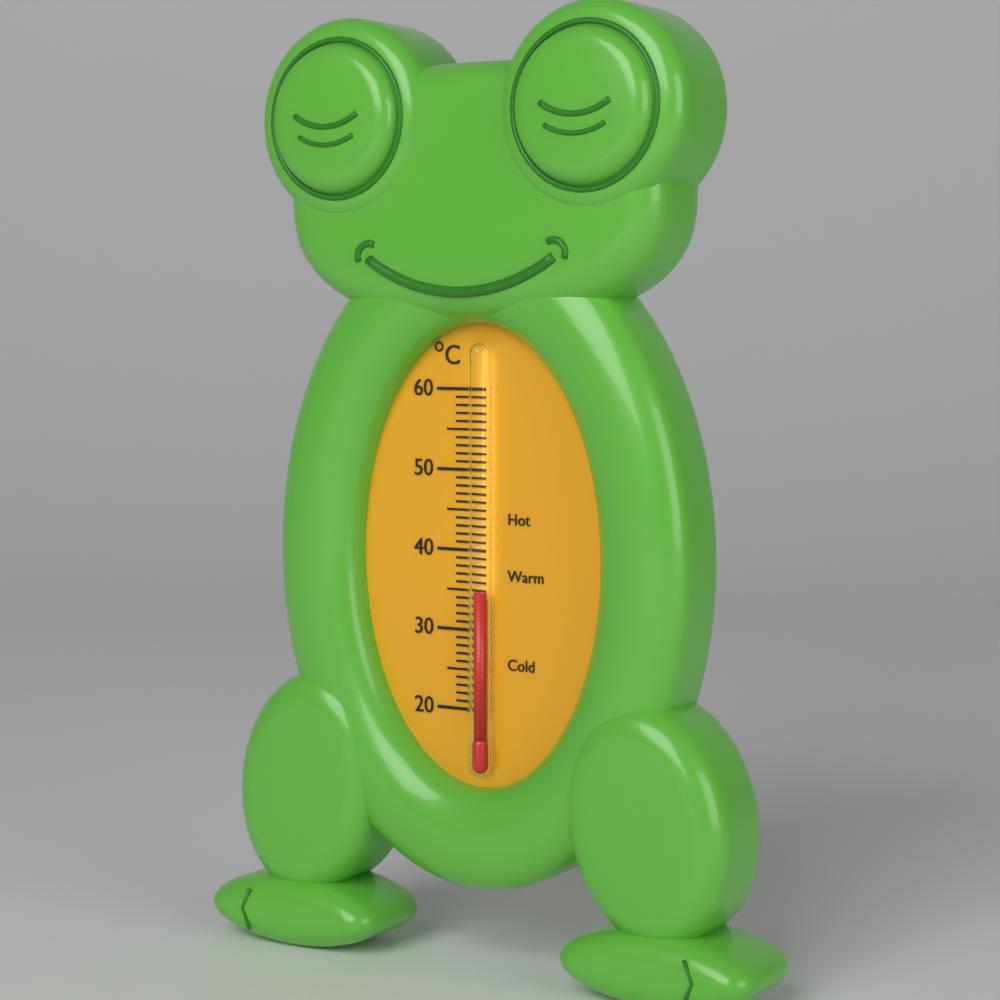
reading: 35 °C
